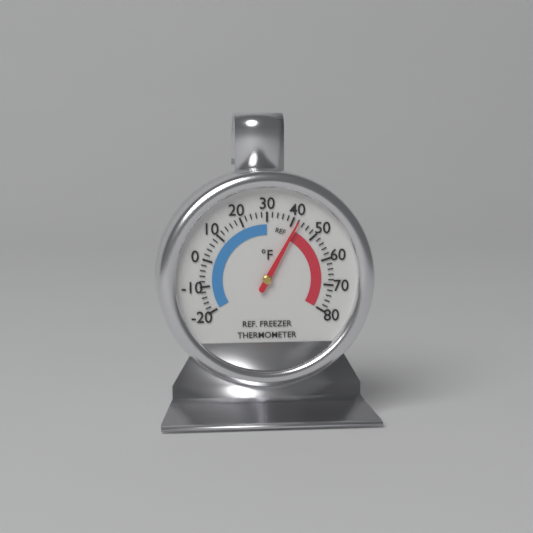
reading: 42 °F
